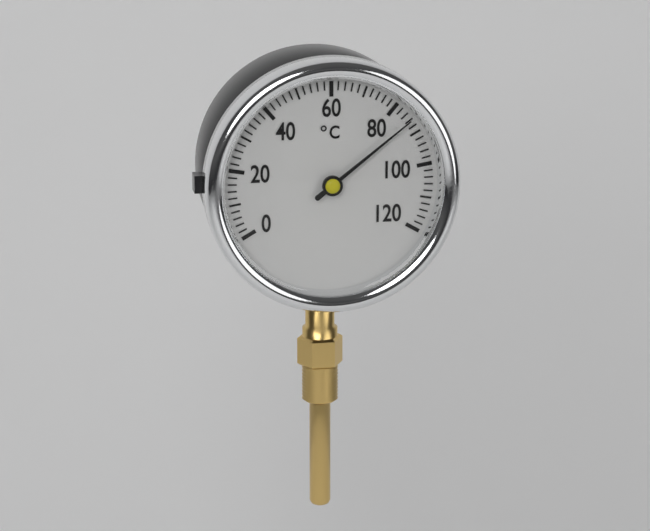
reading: 86 °C
